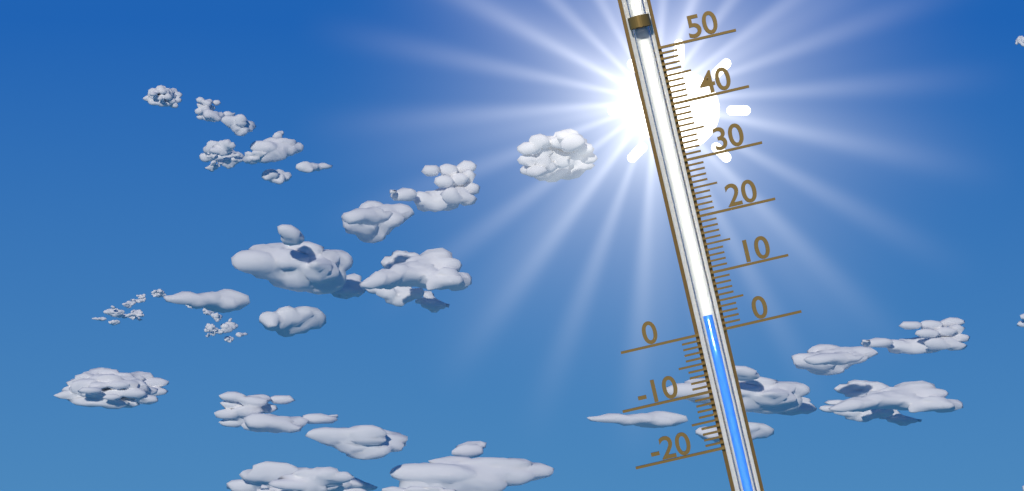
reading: 3 (no unit)
